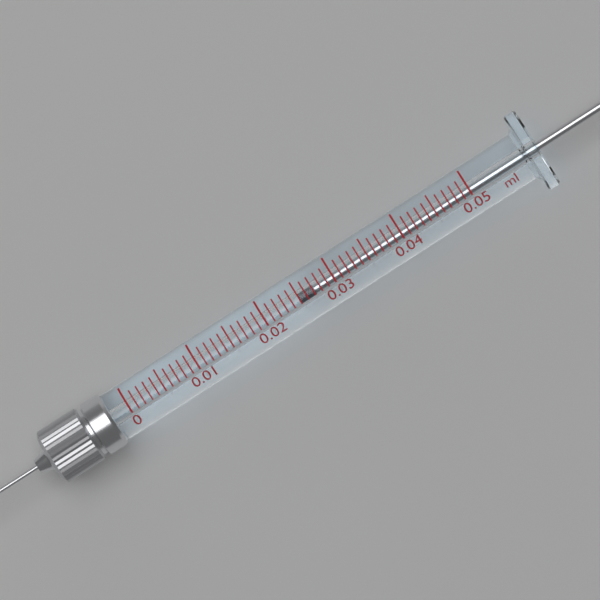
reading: 0.025 ml
